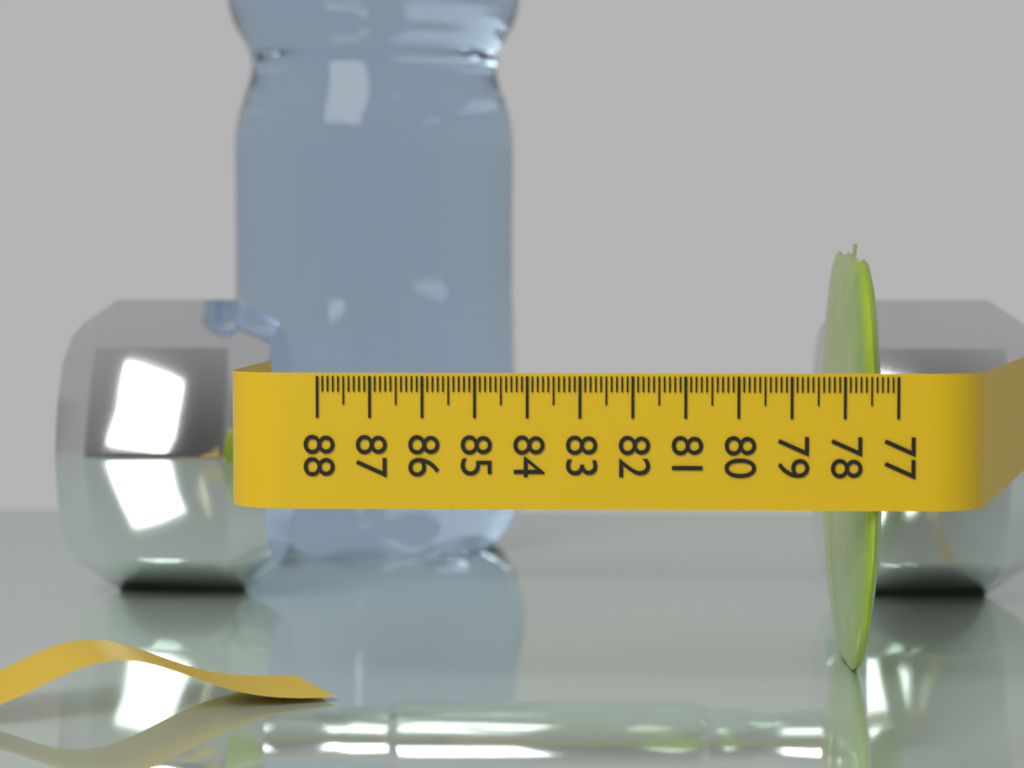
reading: 77.8 (no unit)
